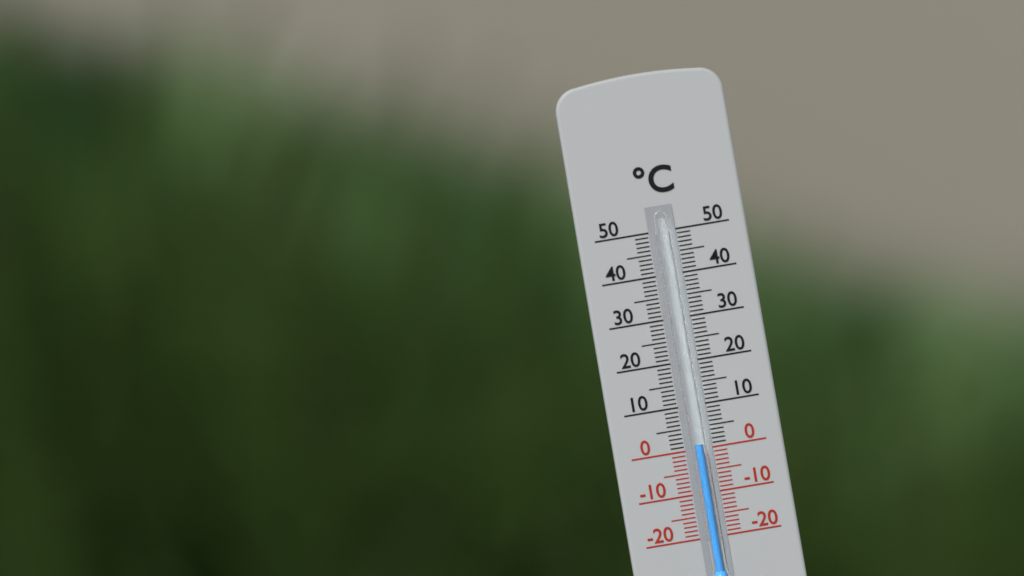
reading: 1 °C
